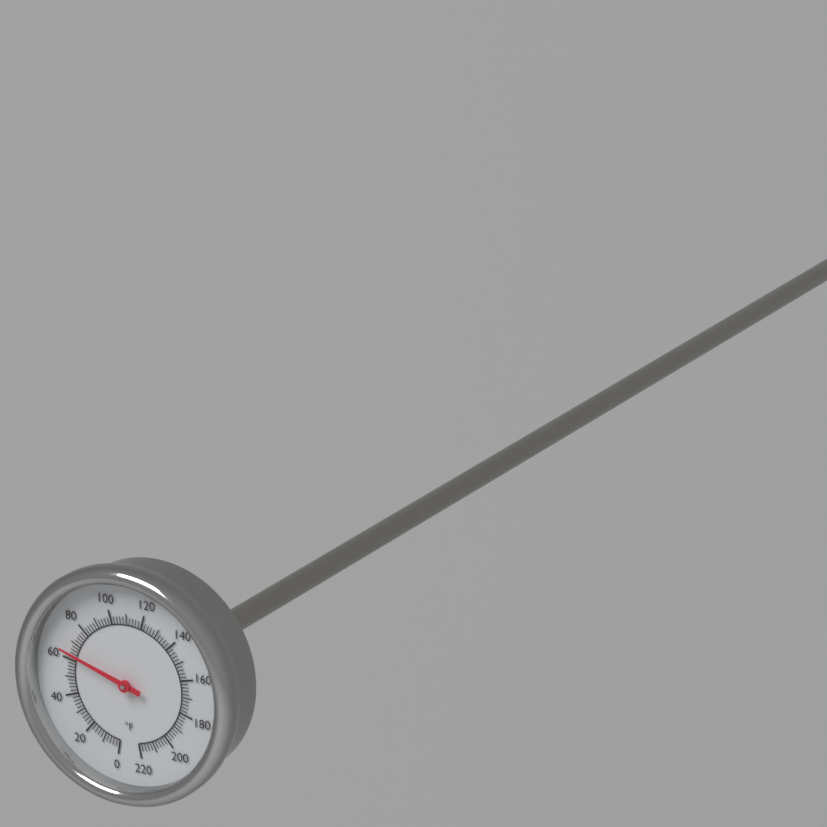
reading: 64 °F
